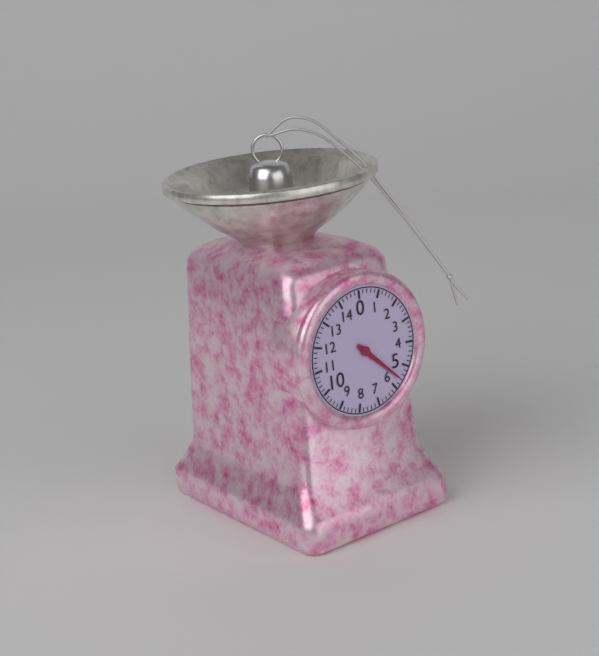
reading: 5.6 (no unit)
